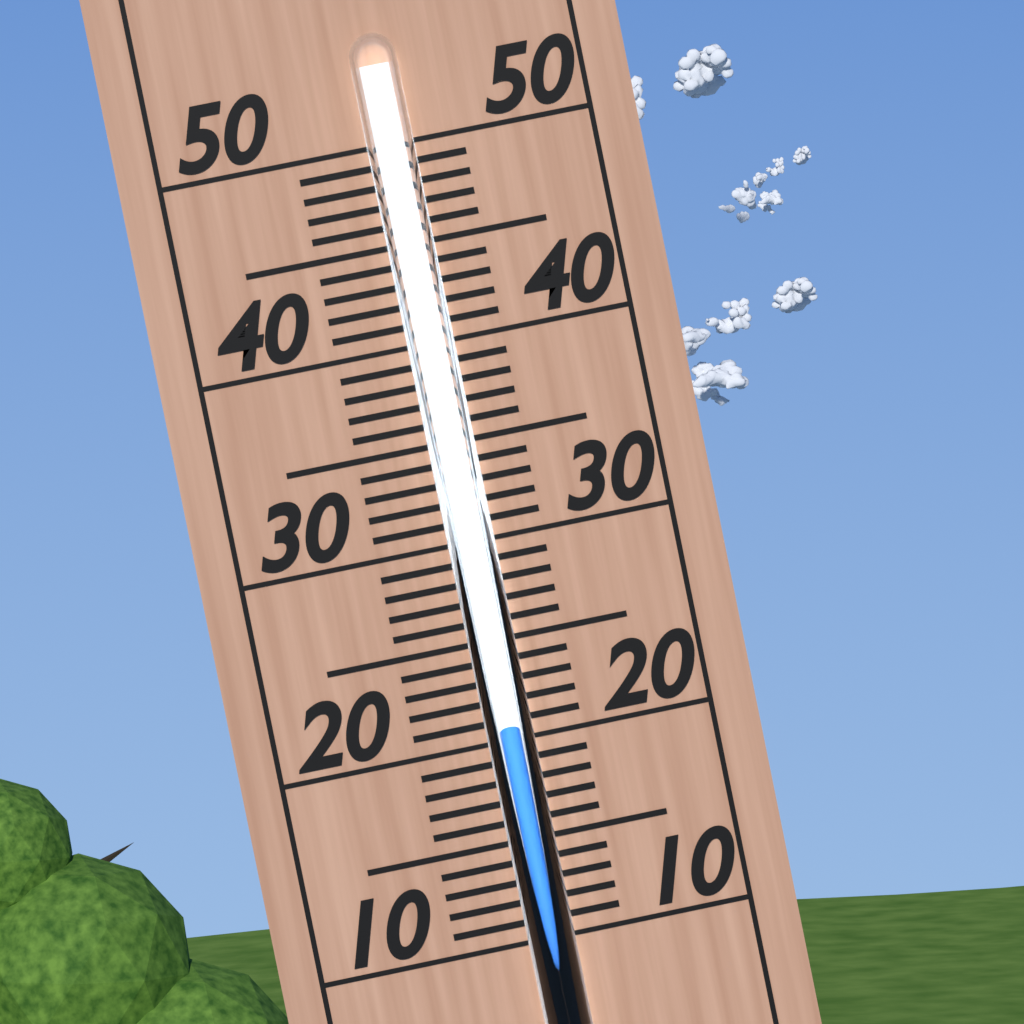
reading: 21 (no unit)
